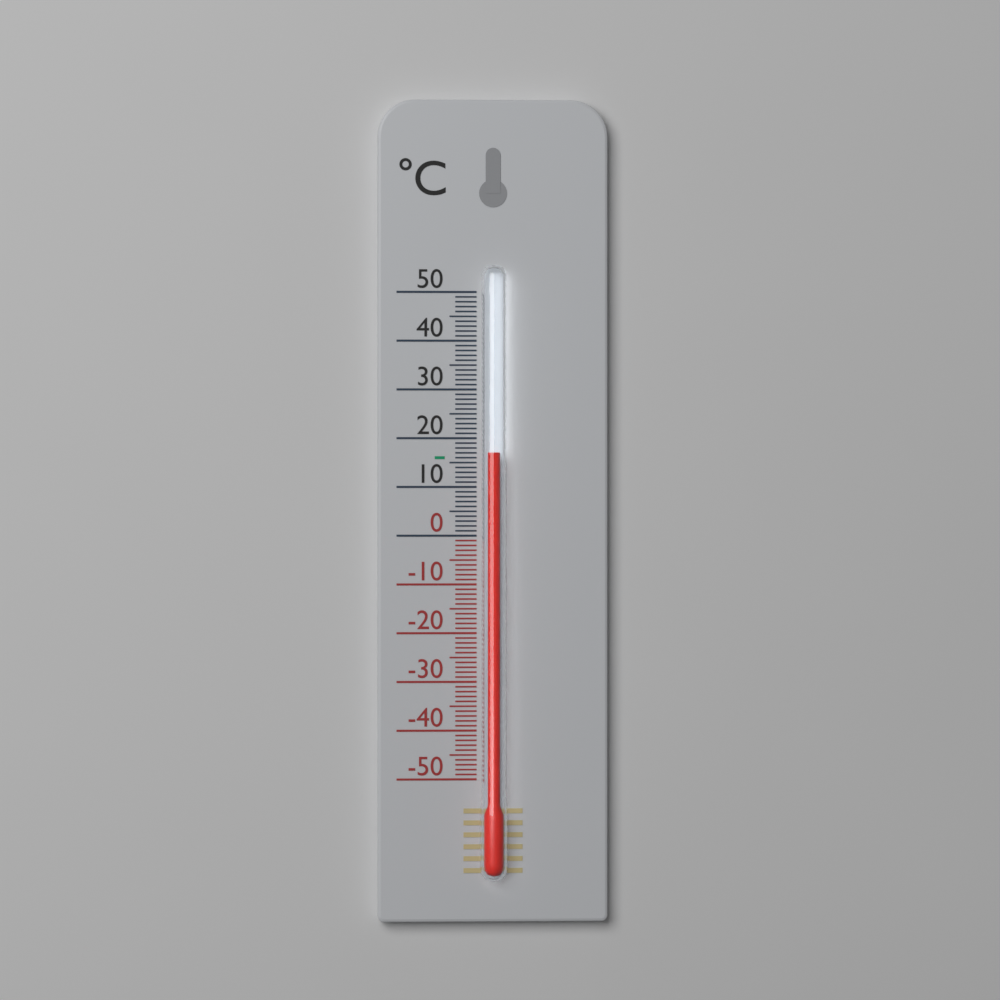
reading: 17 °C
